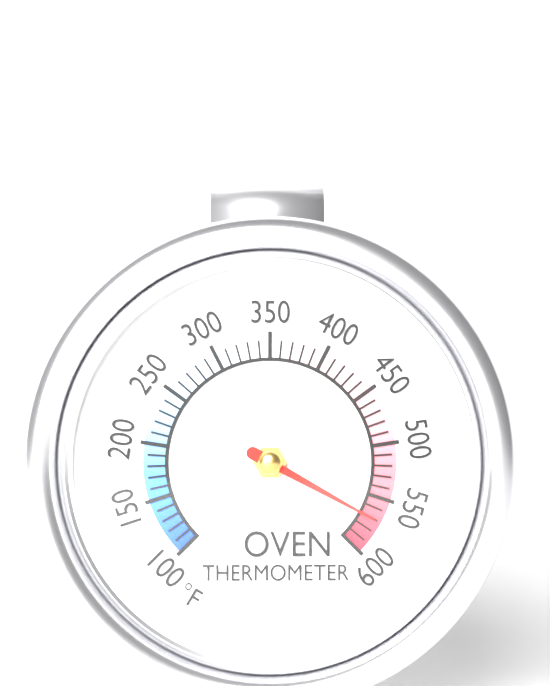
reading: 570 °F
